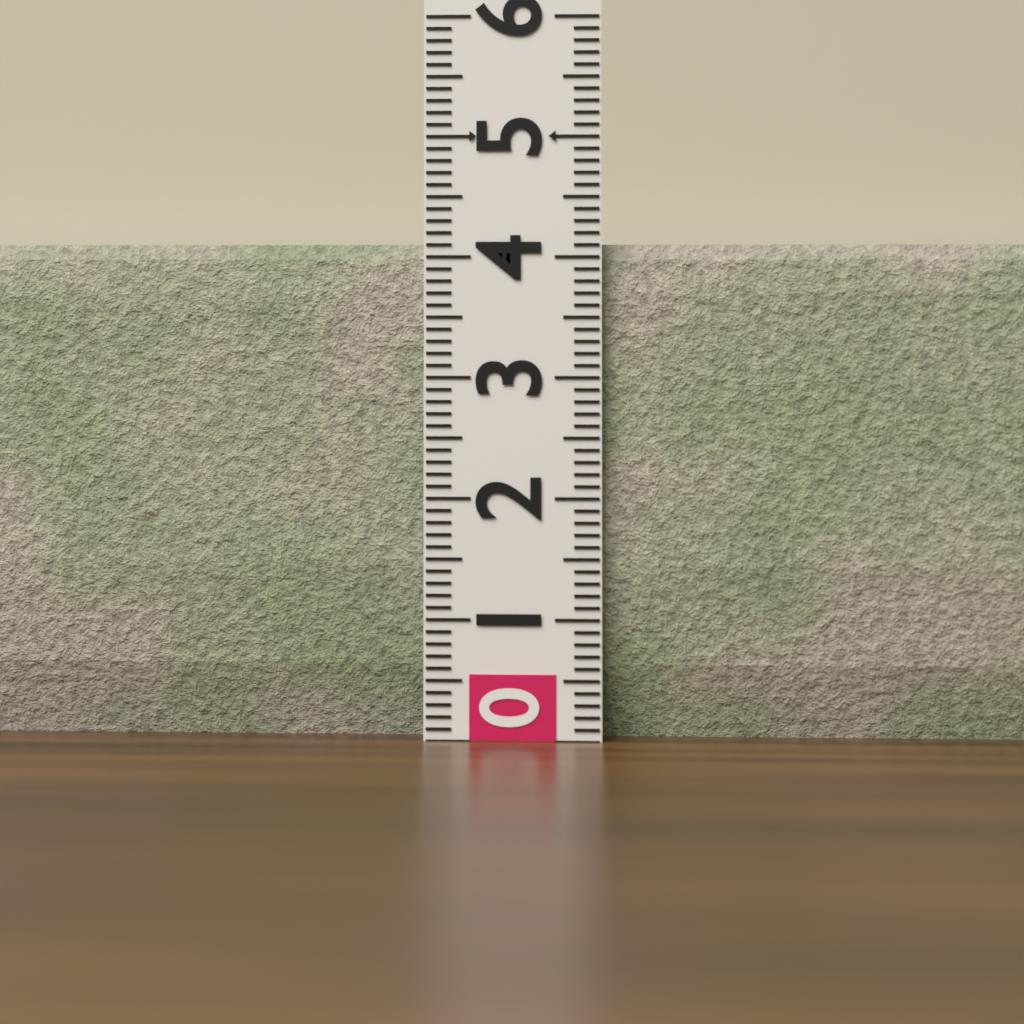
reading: 4.1 (no unit)
